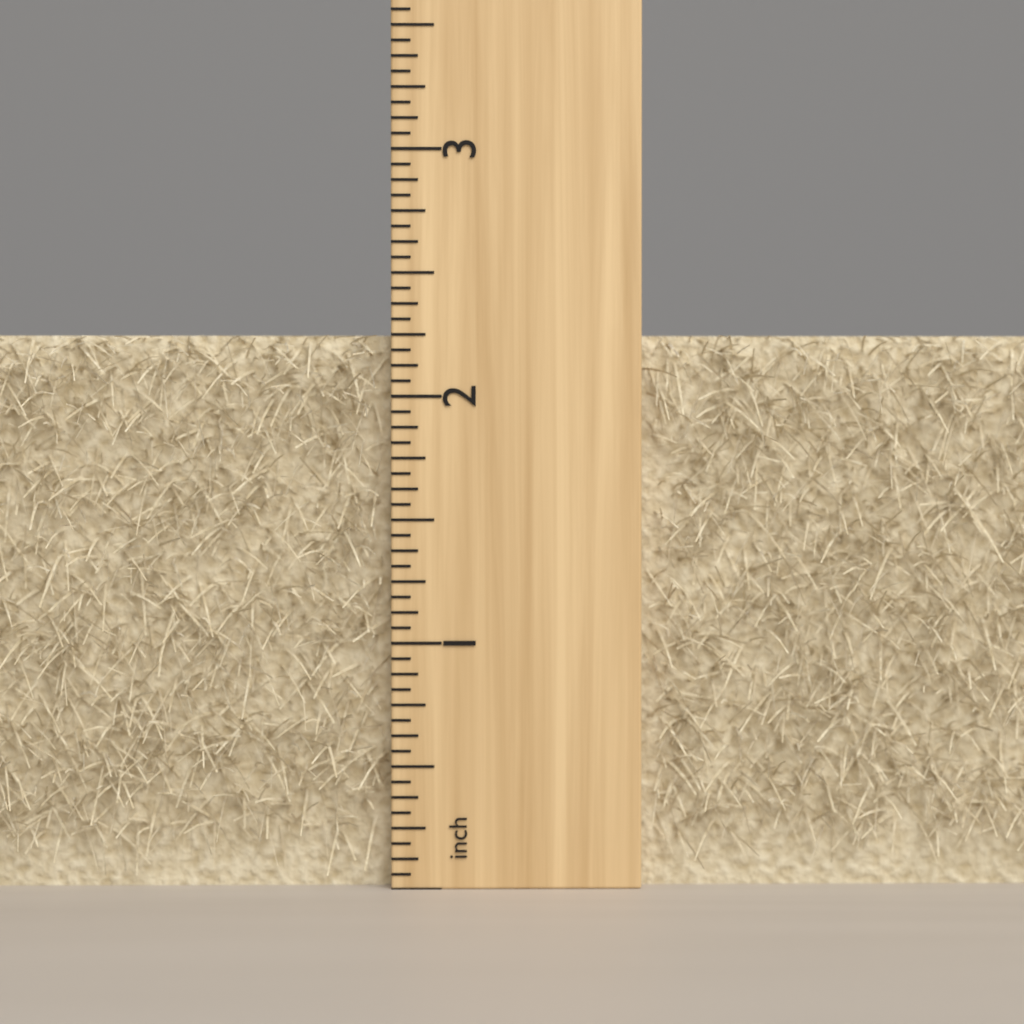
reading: 2.2500 inch
